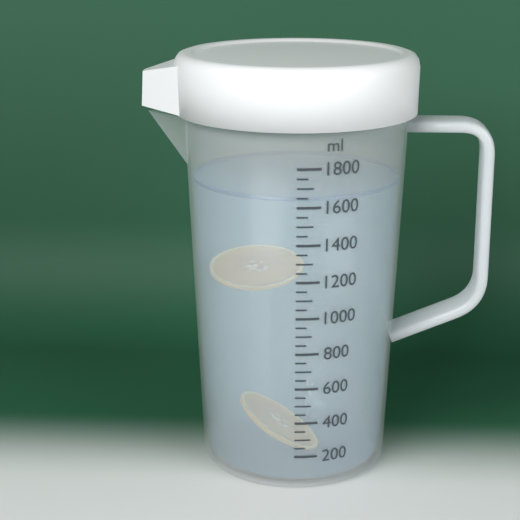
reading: 1650 ml
